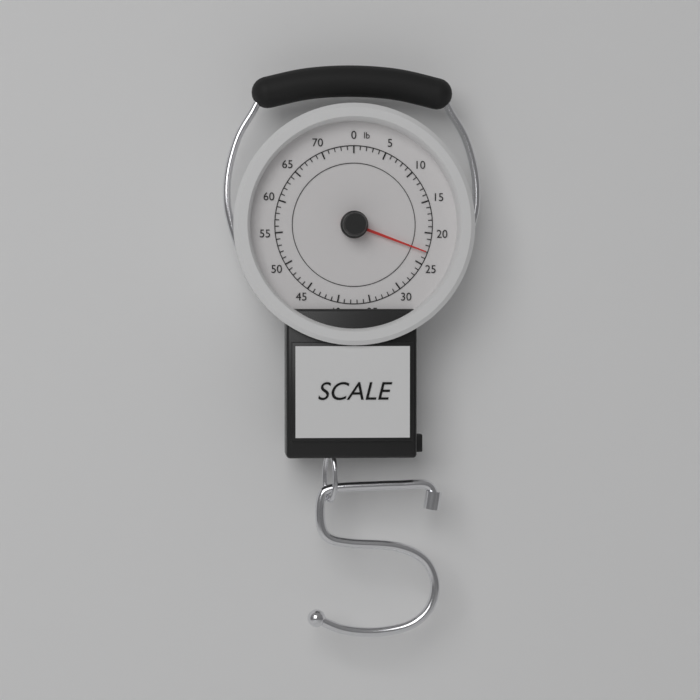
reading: 23 lb
